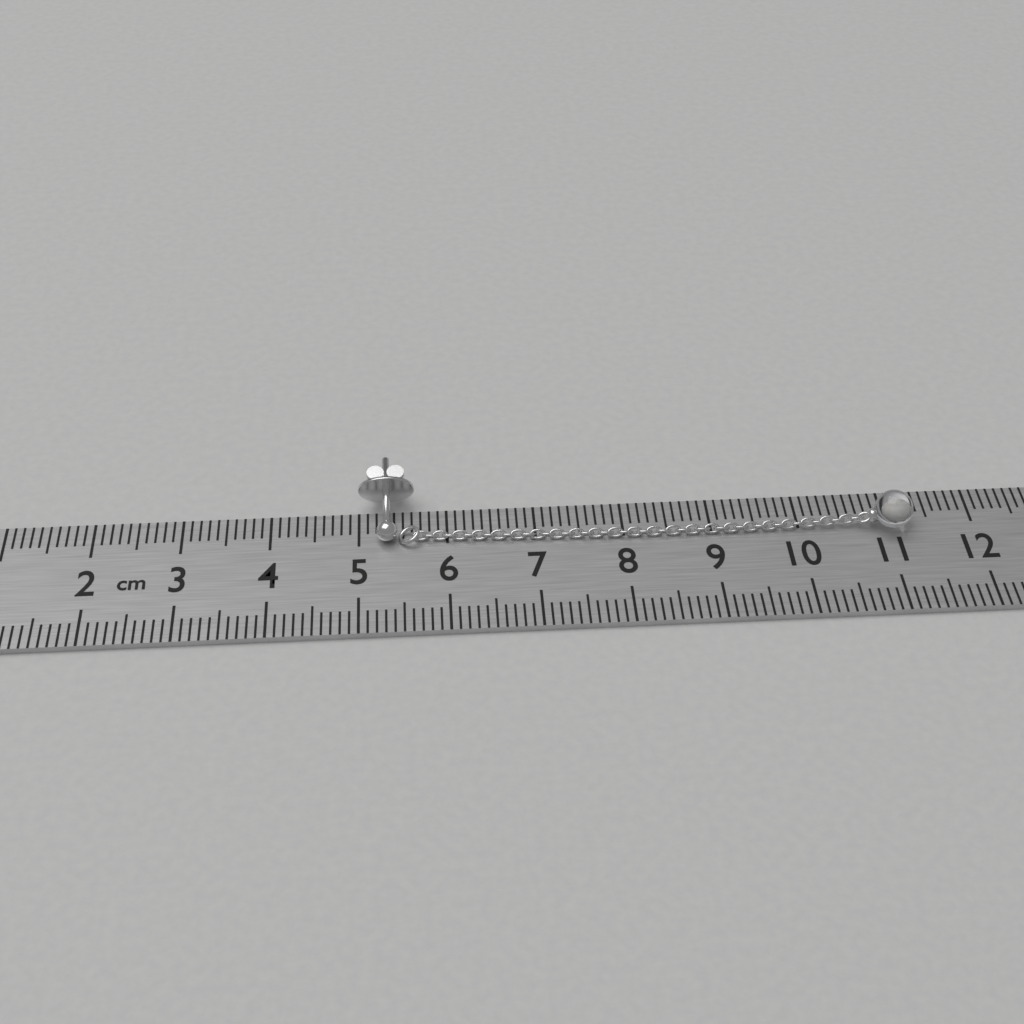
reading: 11.3 cm
